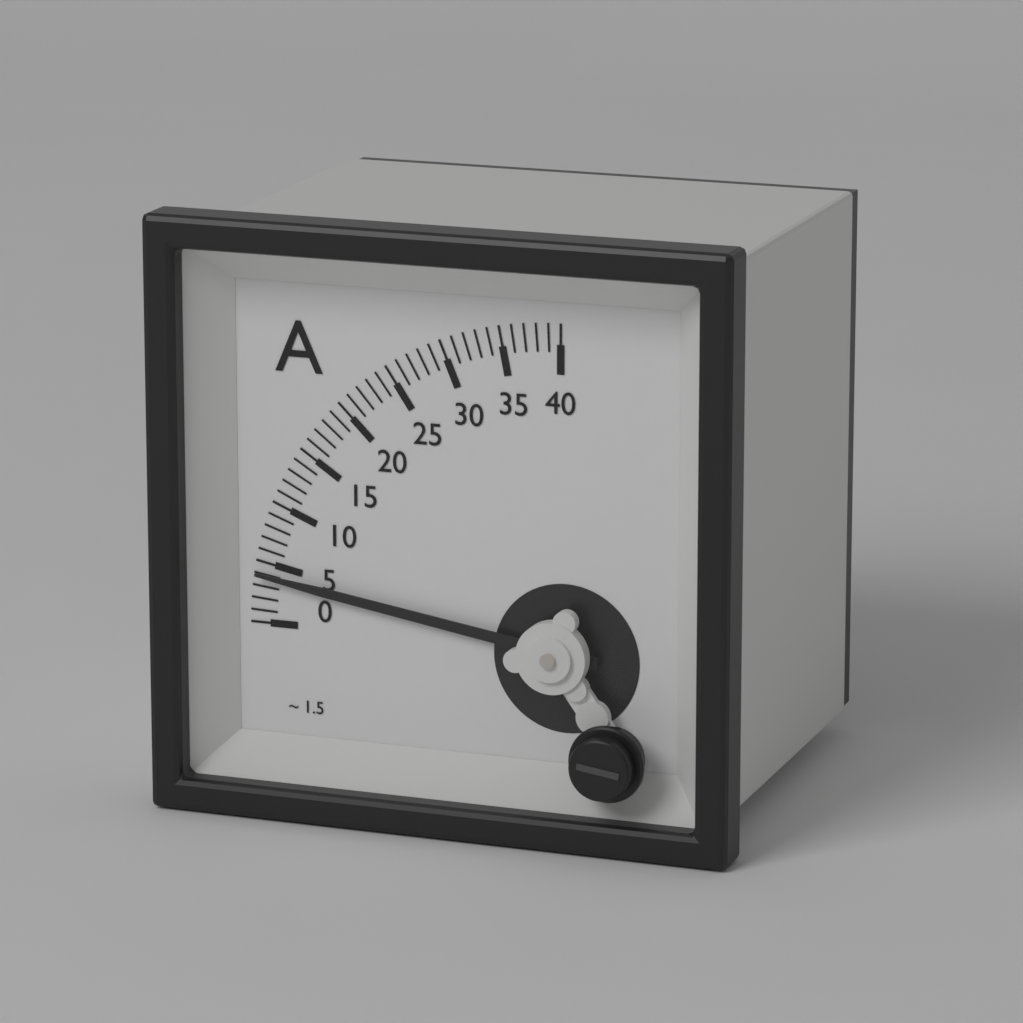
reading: 4 A
